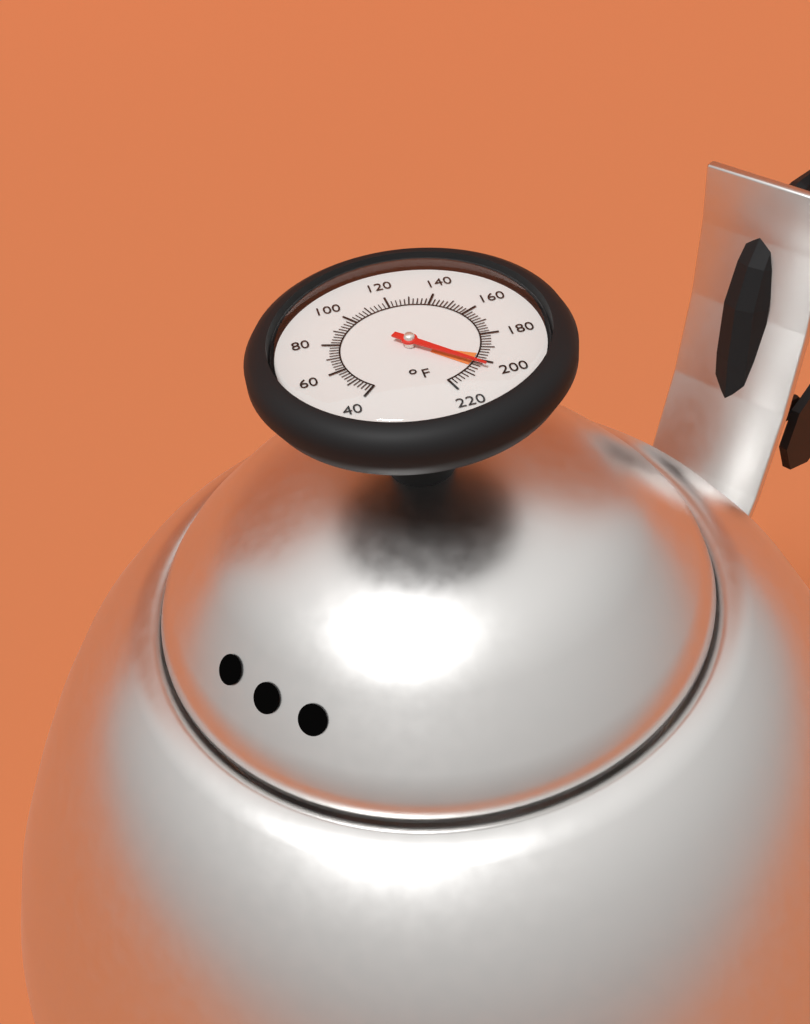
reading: 204 °F
